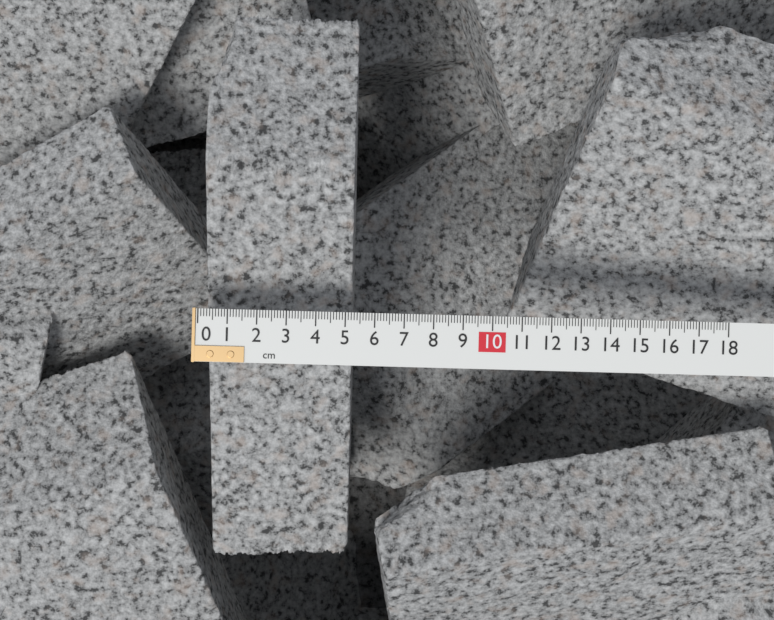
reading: 5.2 cm
